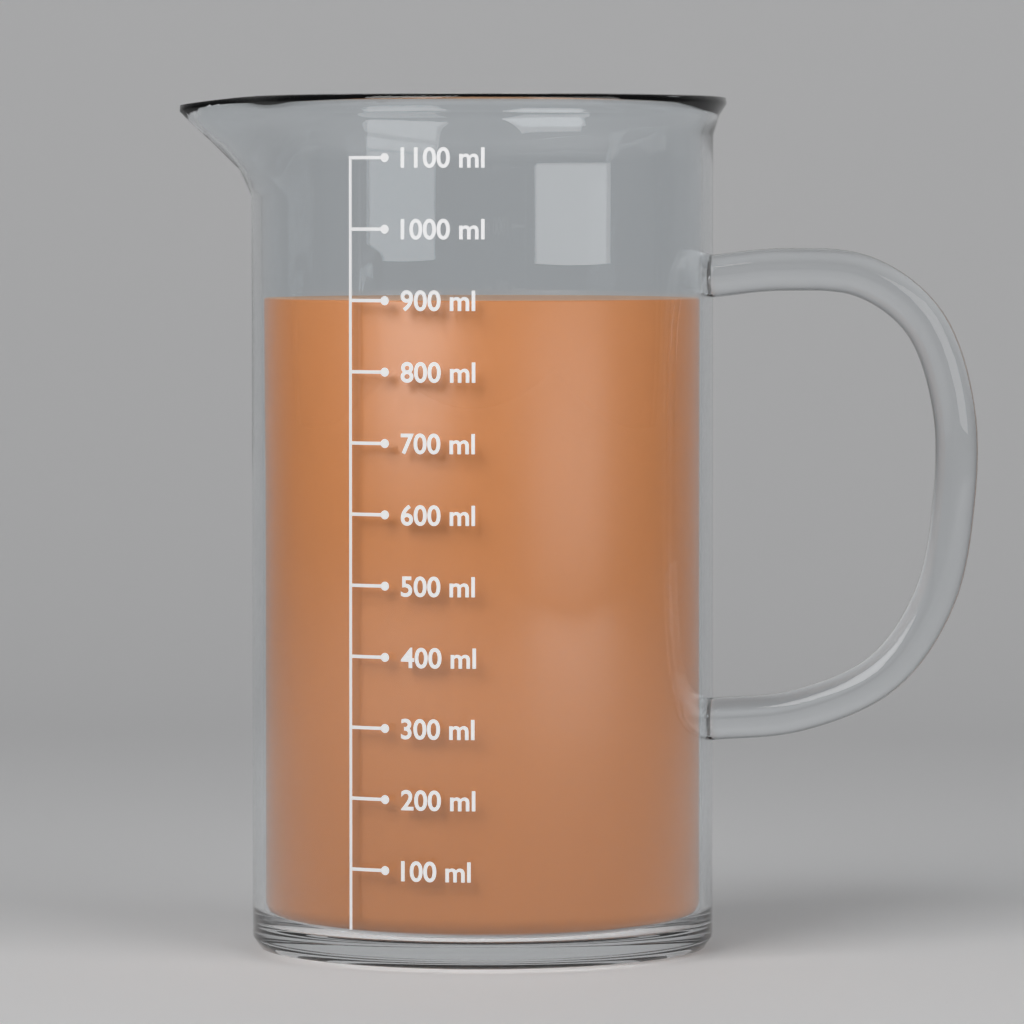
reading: 900 ml
